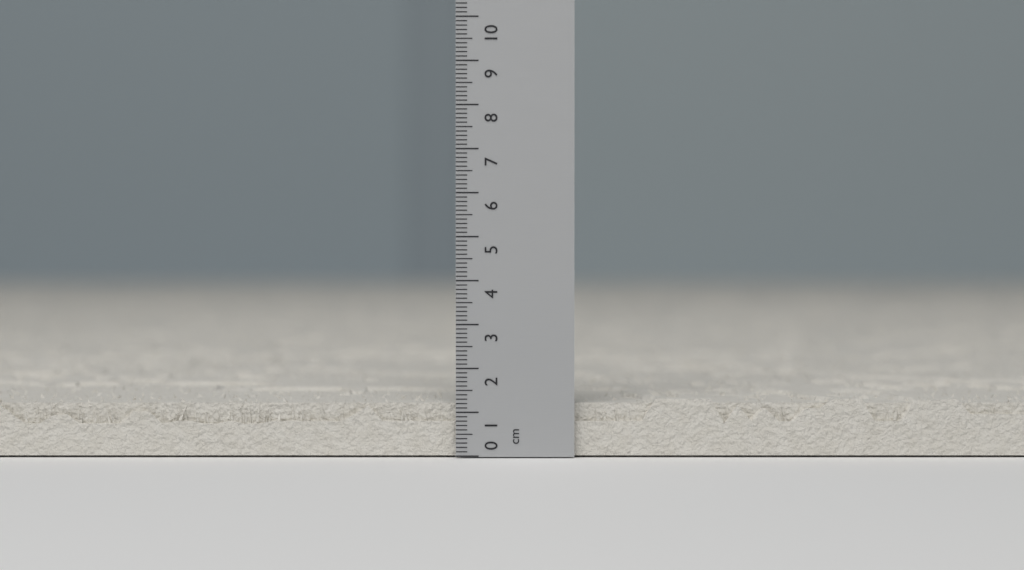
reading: 1.3 cm
